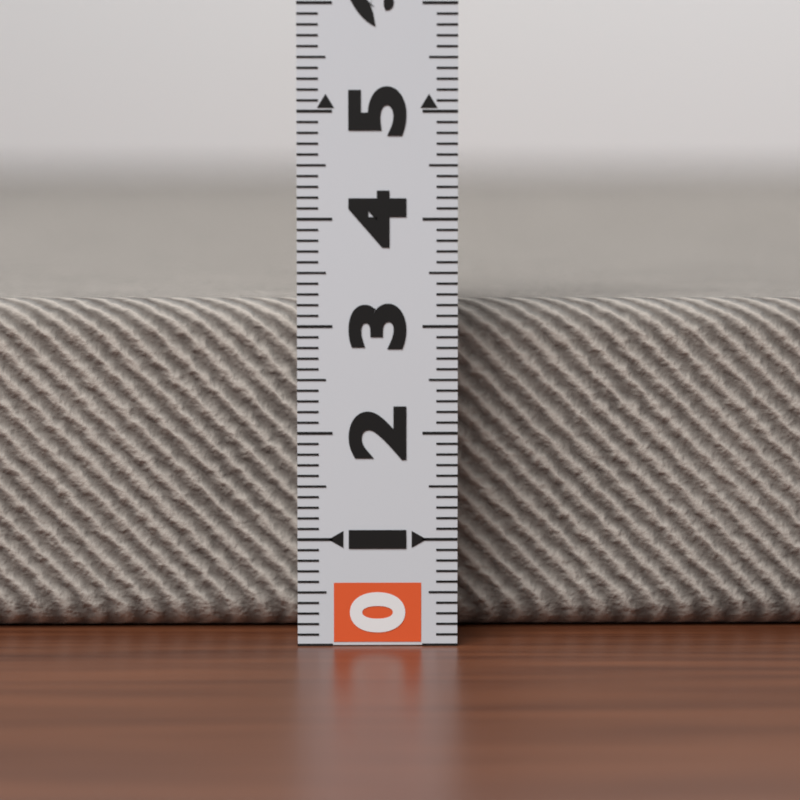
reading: 3.2 (no unit)
